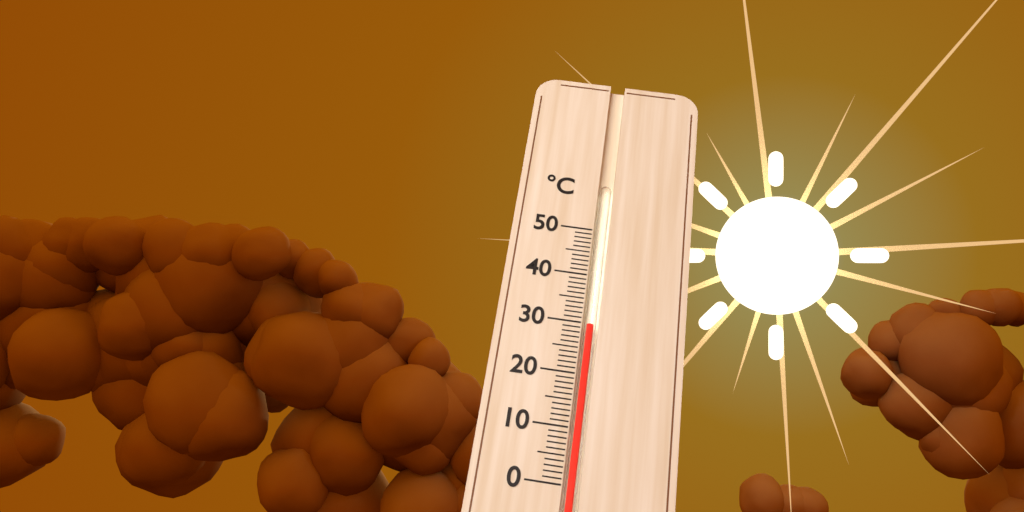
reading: 30 °C
